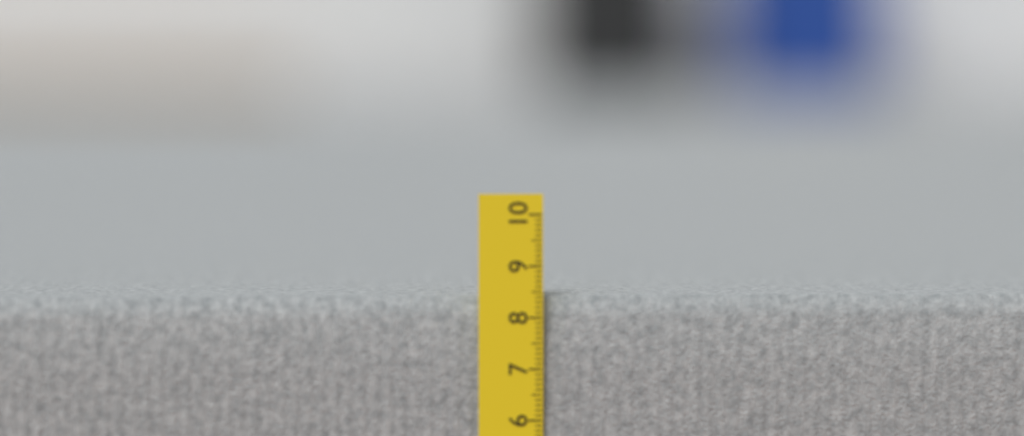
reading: 8.4 cm
